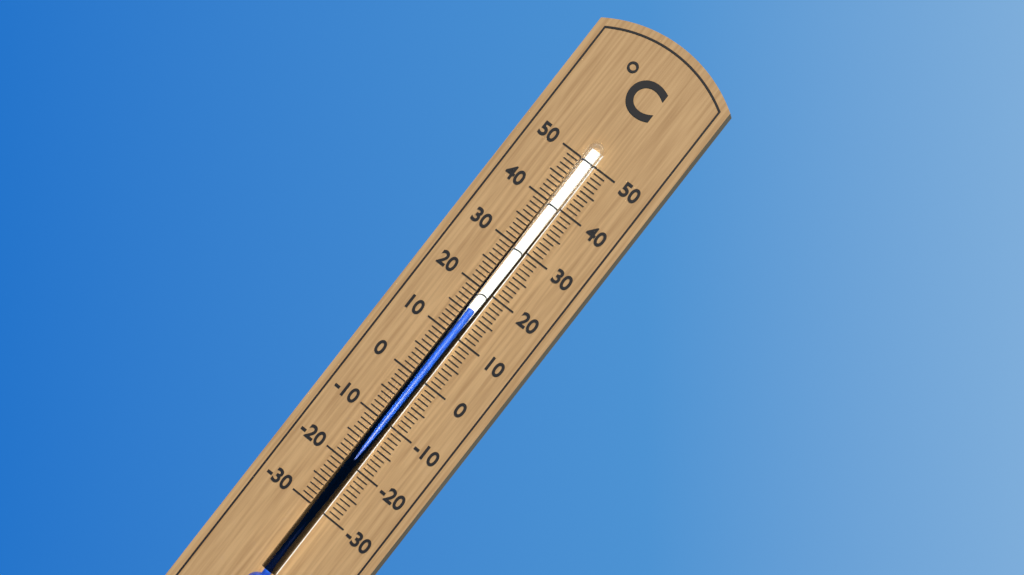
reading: 16 °C
